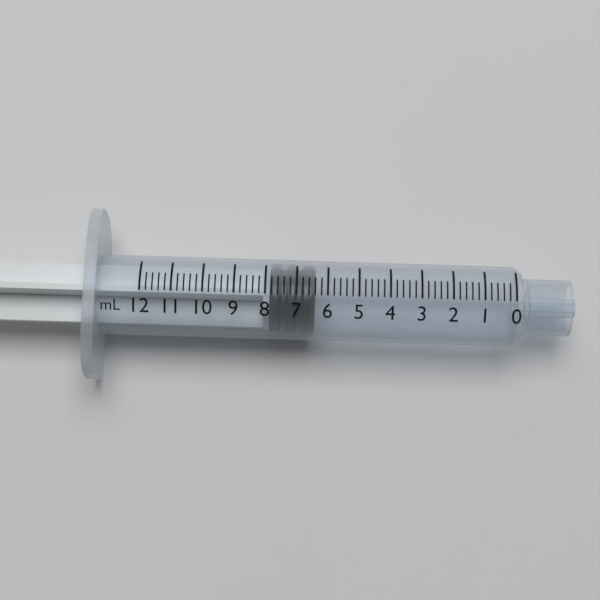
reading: 6.4 mL
